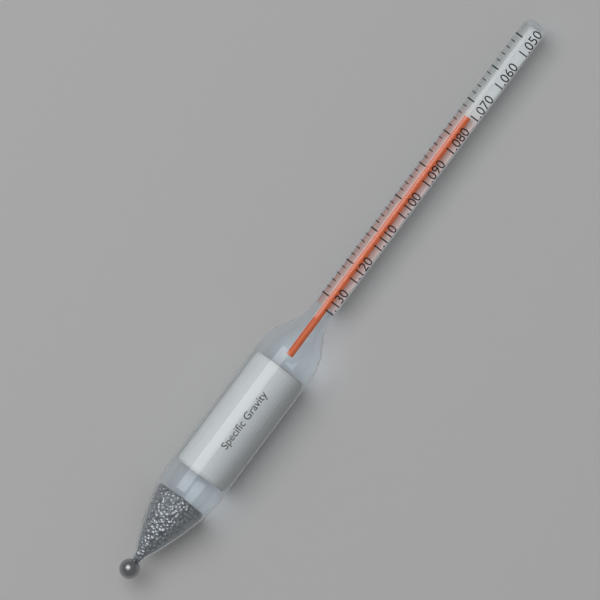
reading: 1.074 (no unit)
